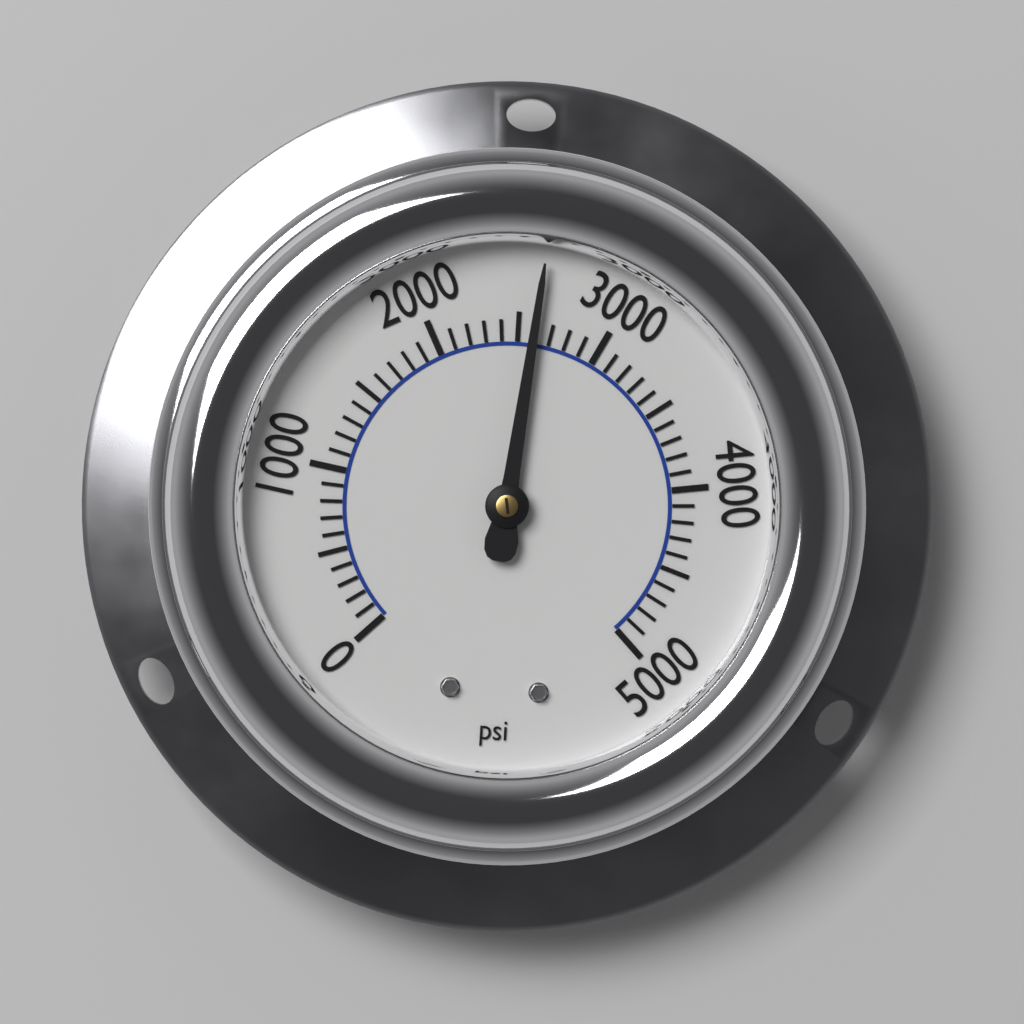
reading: 2600 psi
